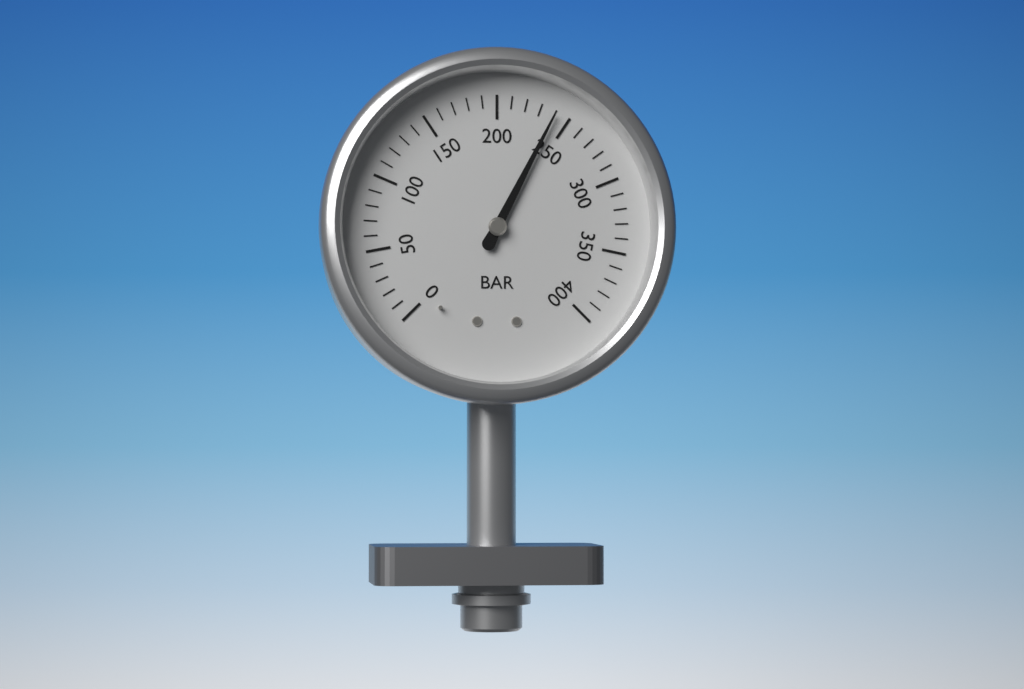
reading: 240 bar
